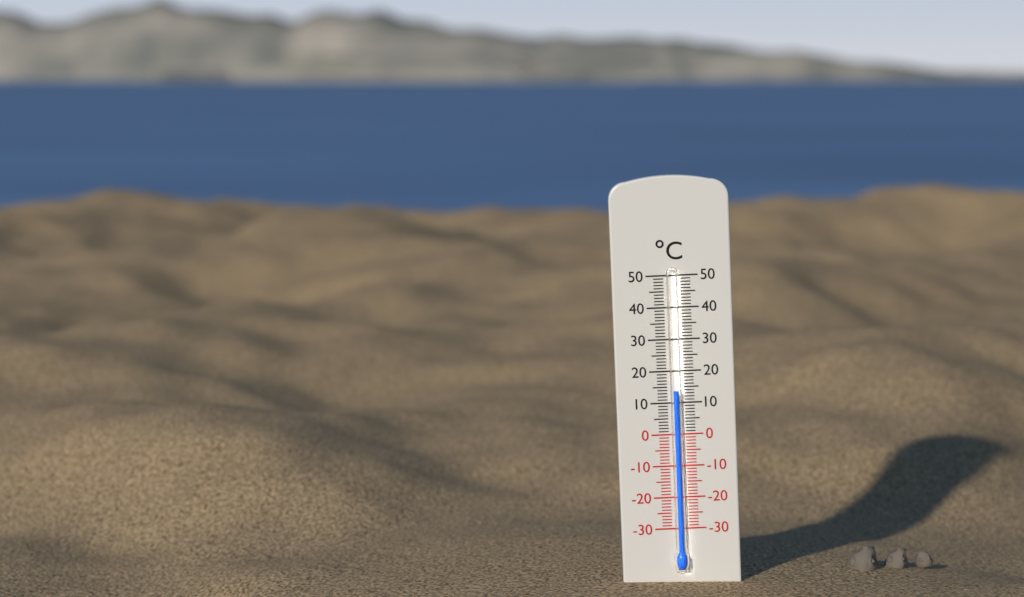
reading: 14 °C
